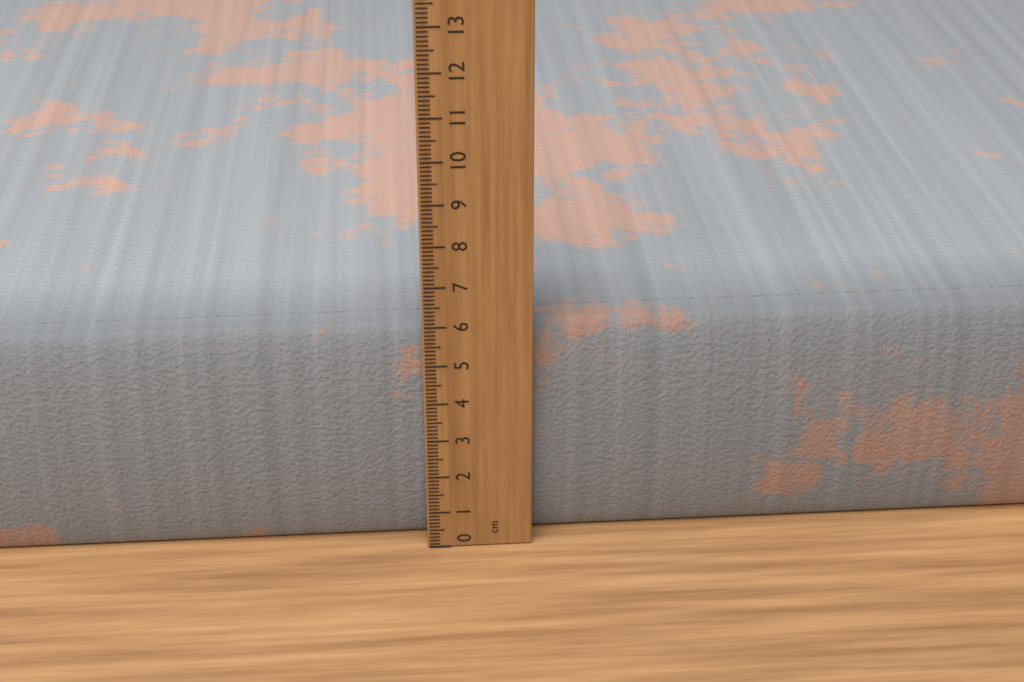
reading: 5.8 cm
